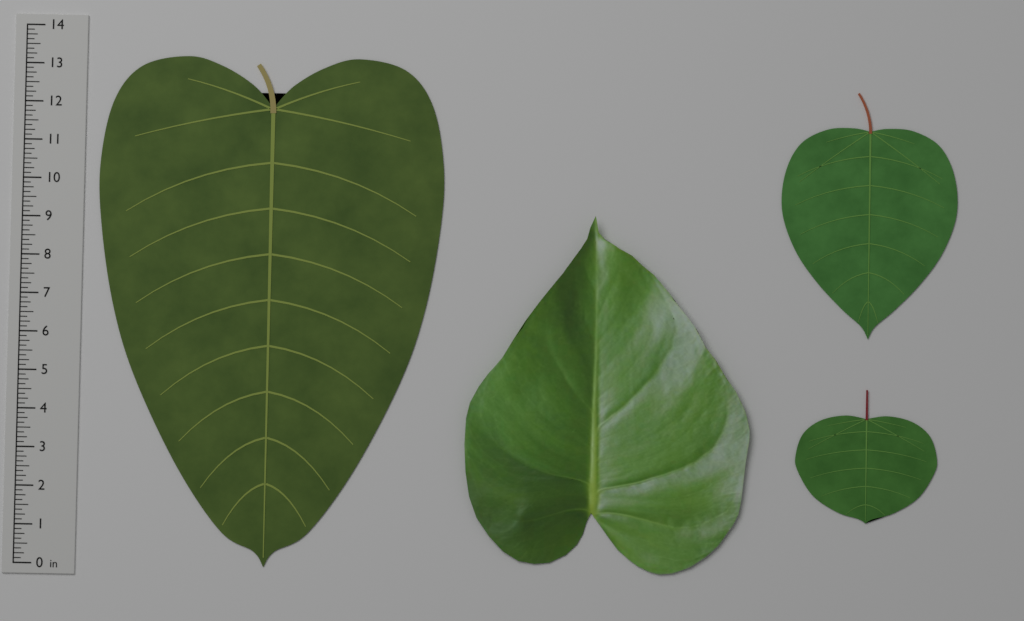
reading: 13.250 in
